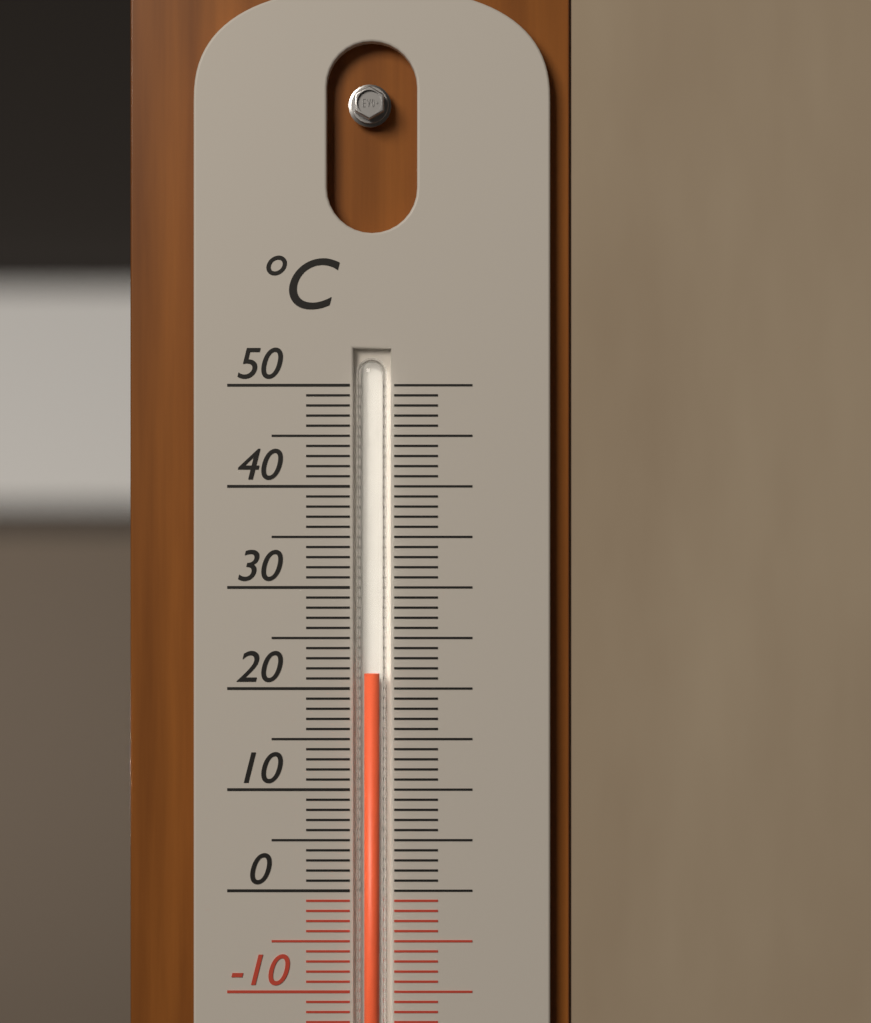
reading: 21.5 °C
